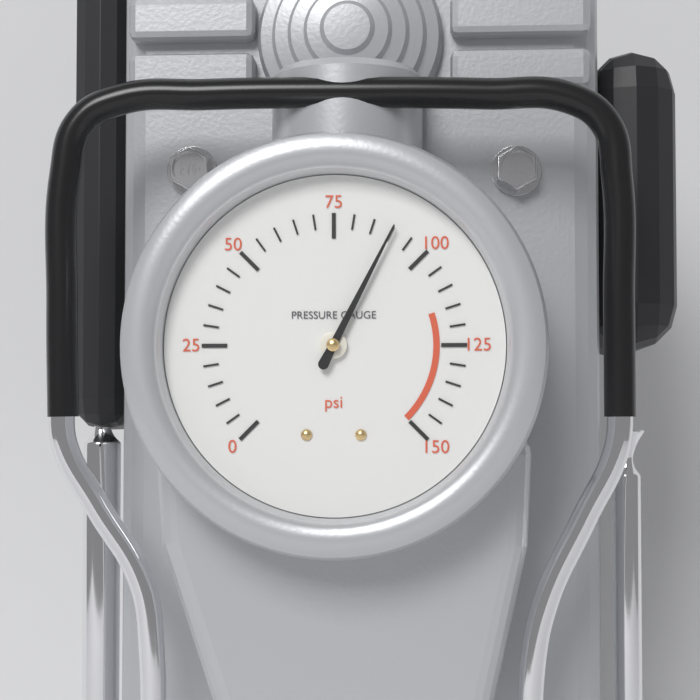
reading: 90 psi
